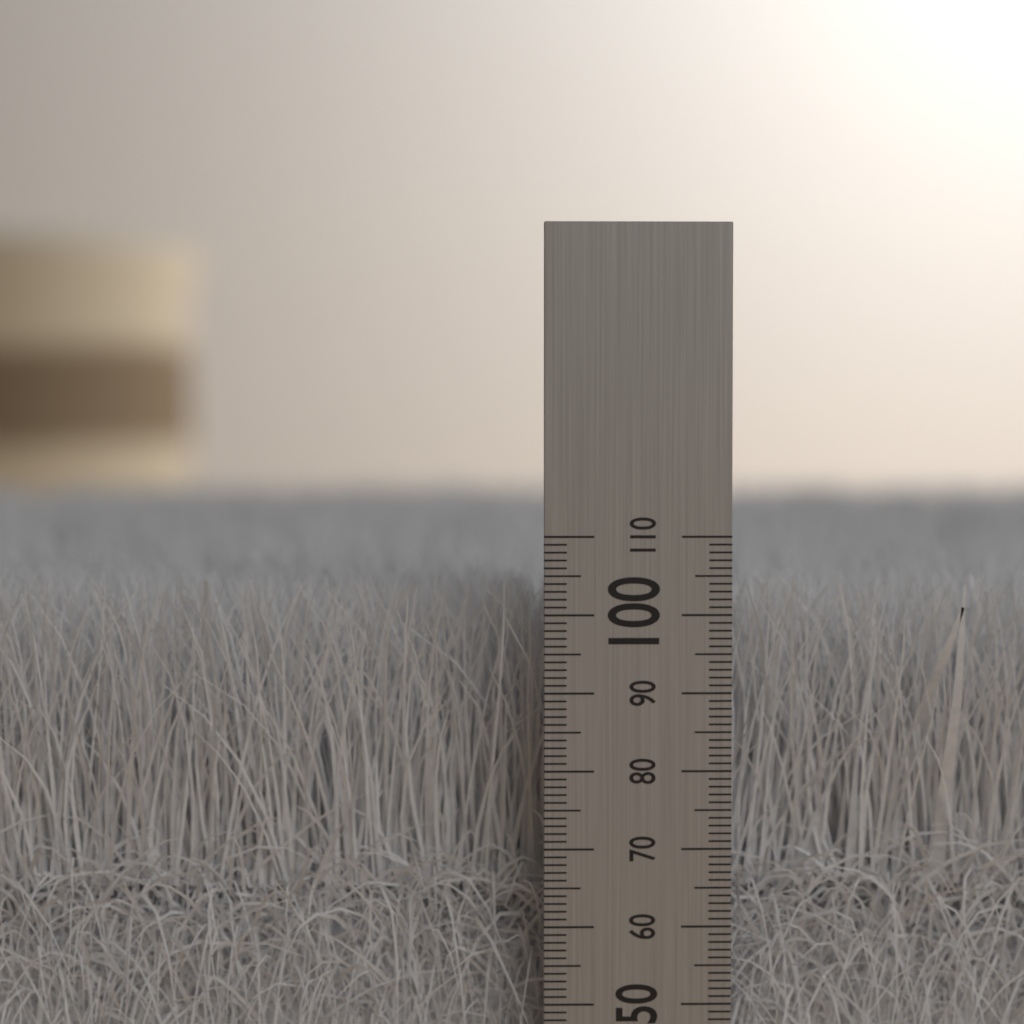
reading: 104 mm
